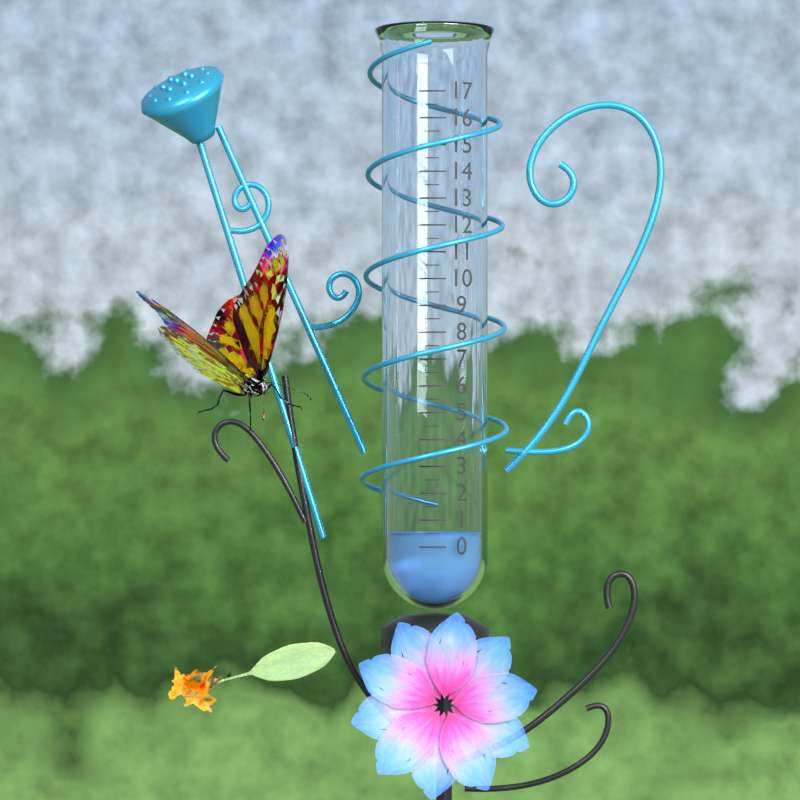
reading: 0.5 (no unit)
